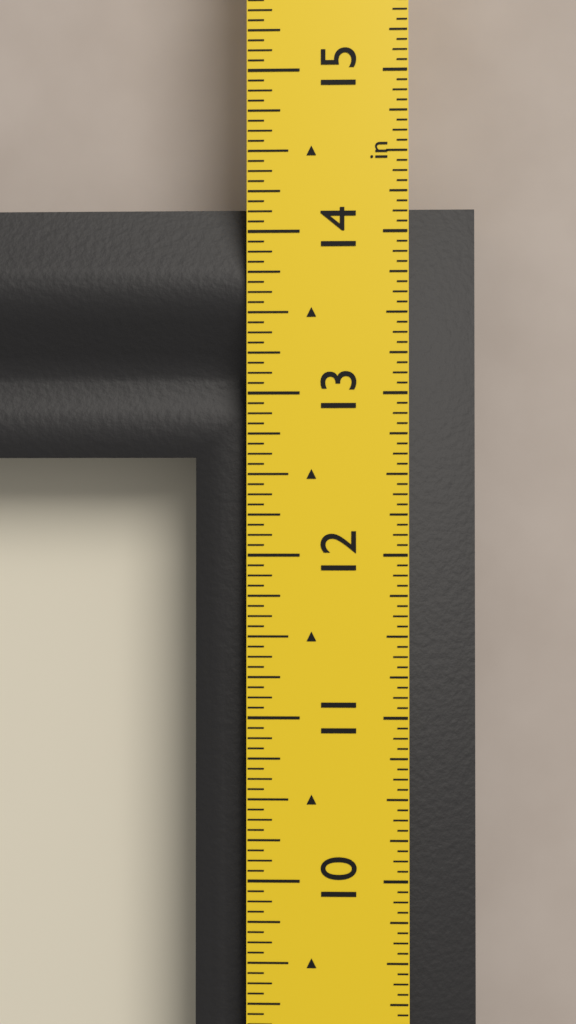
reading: 14.1875 in
